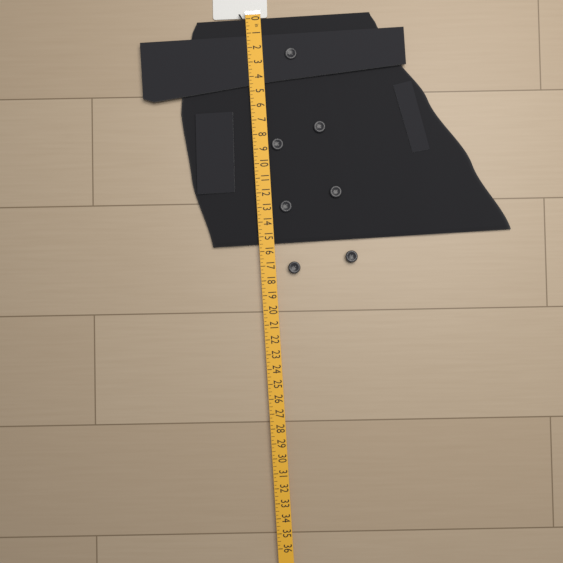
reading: 15.50 in
